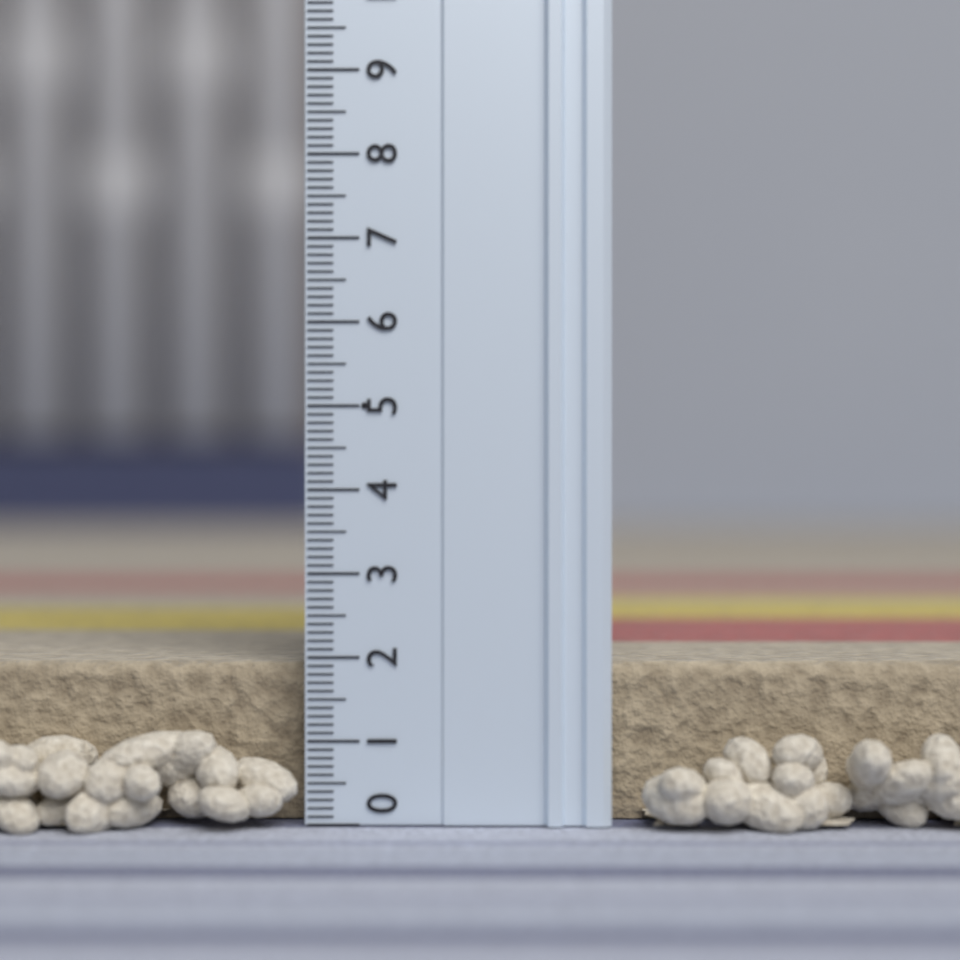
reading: 1.9 (no unit)
